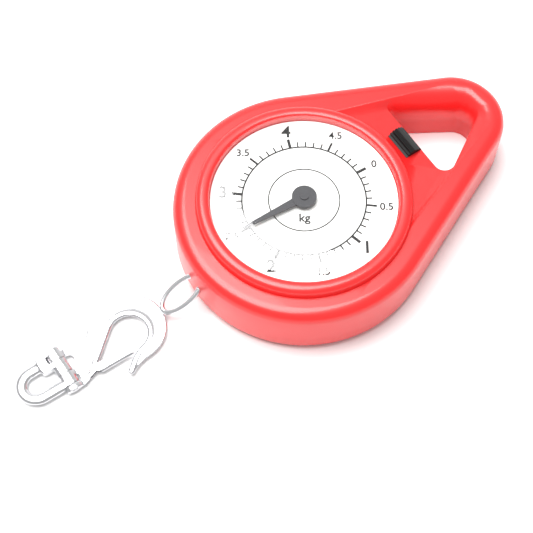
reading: 2.5 kg
